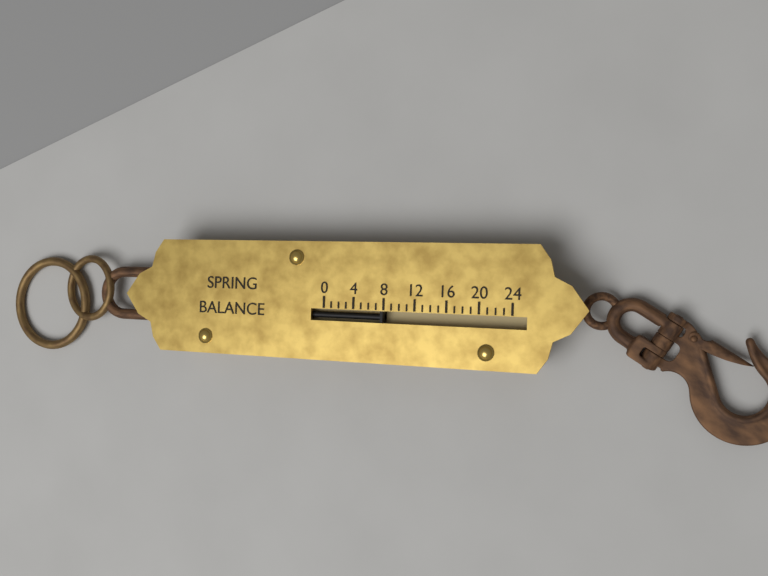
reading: 8 (no unit)
